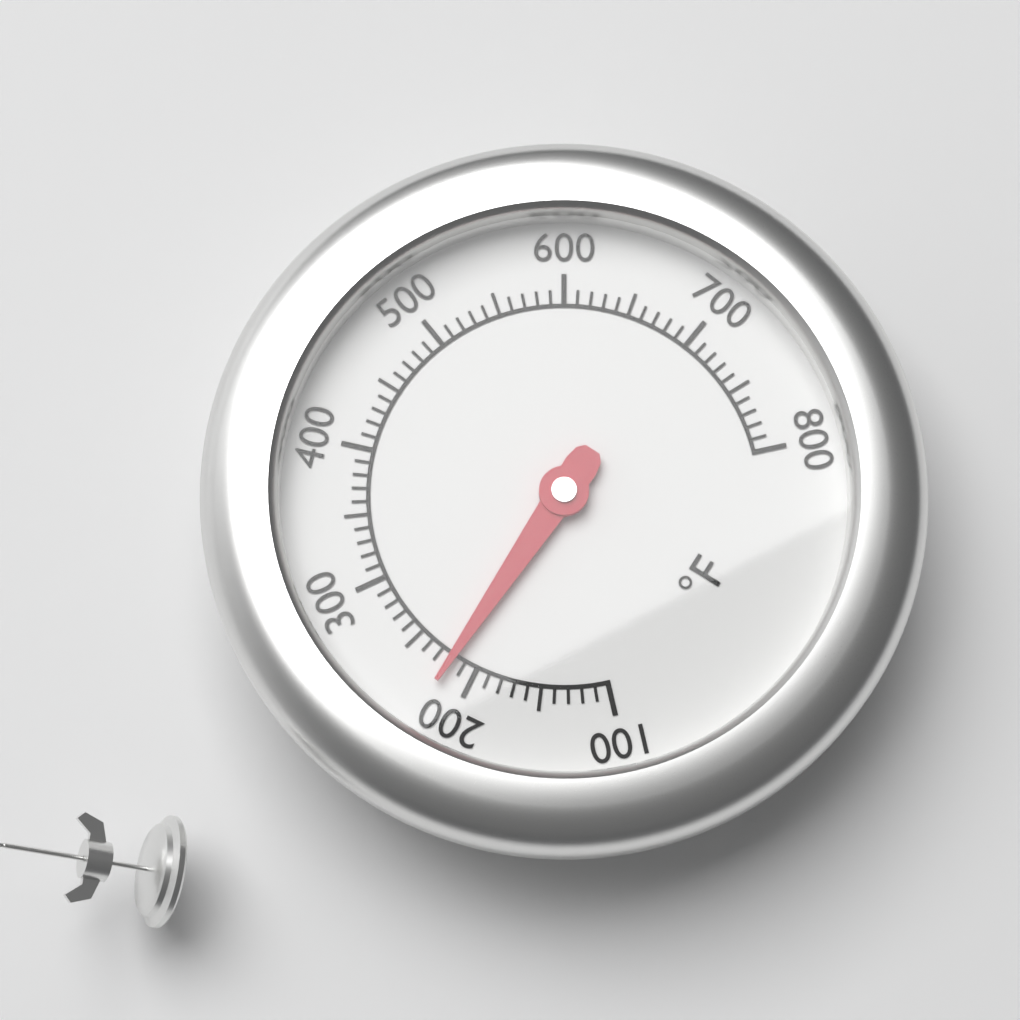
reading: 220 °F
